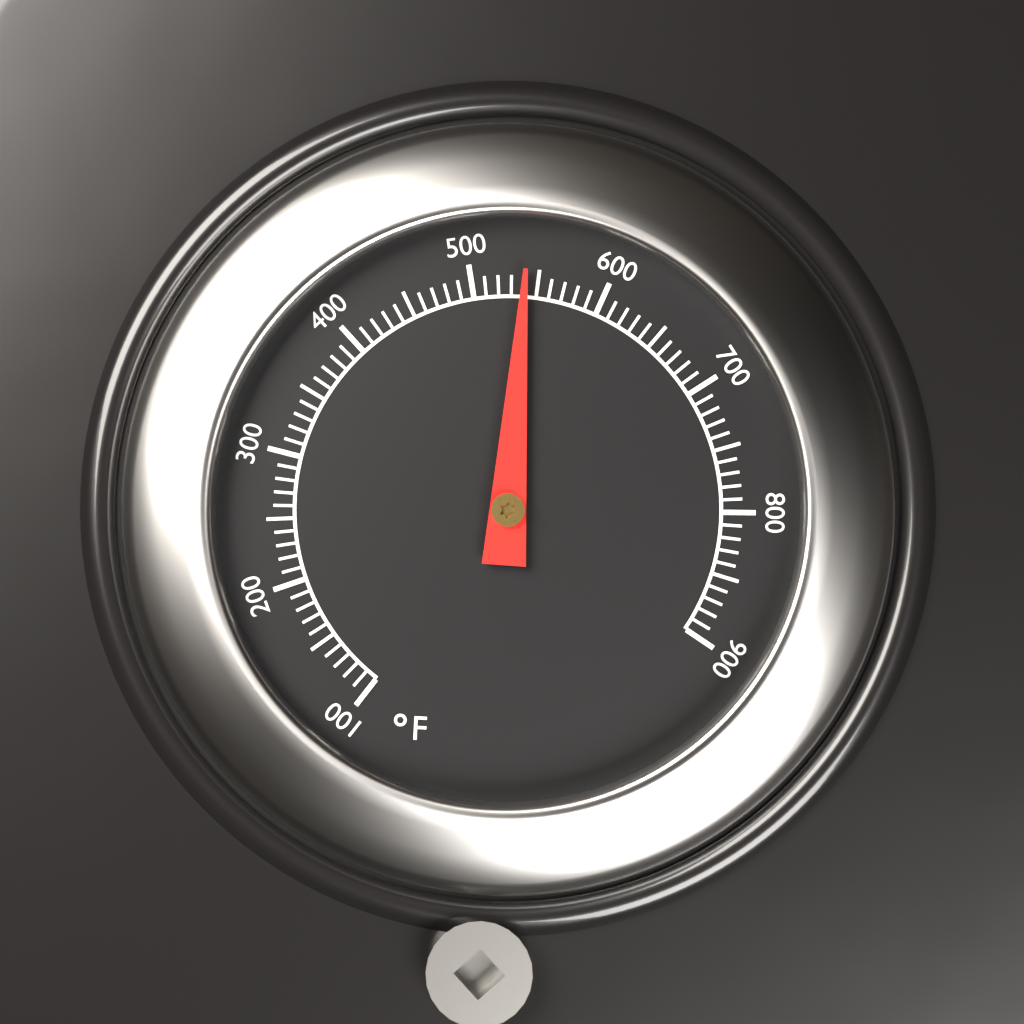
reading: 540 °F
